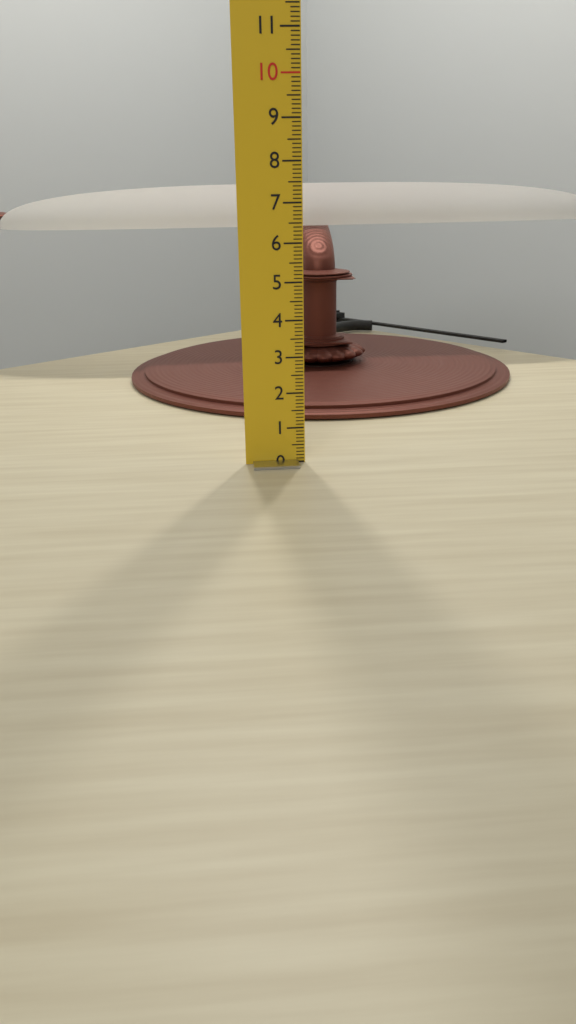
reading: 7.4 cm
